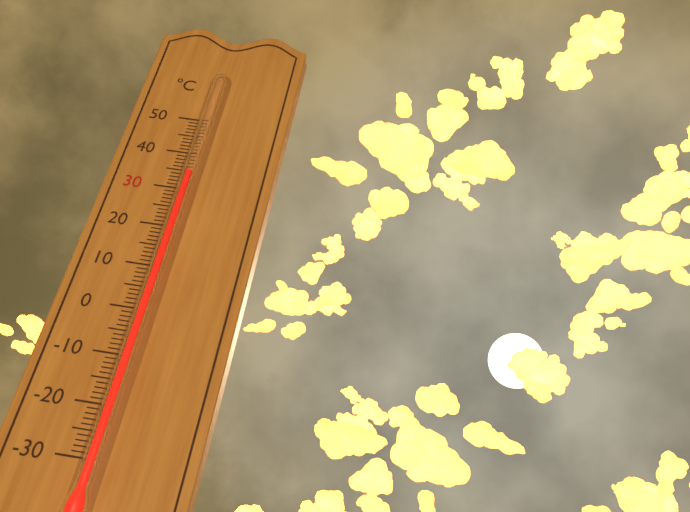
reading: 34 °C
